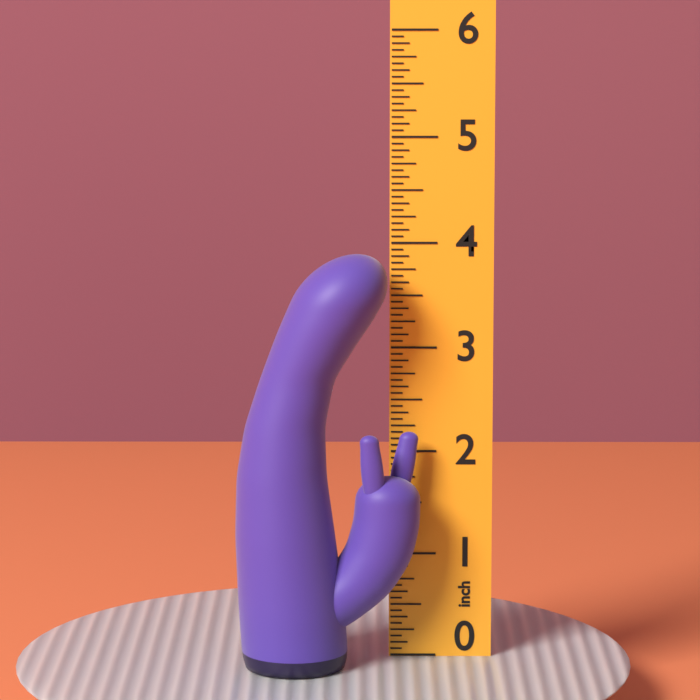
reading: 3.9375 inch
